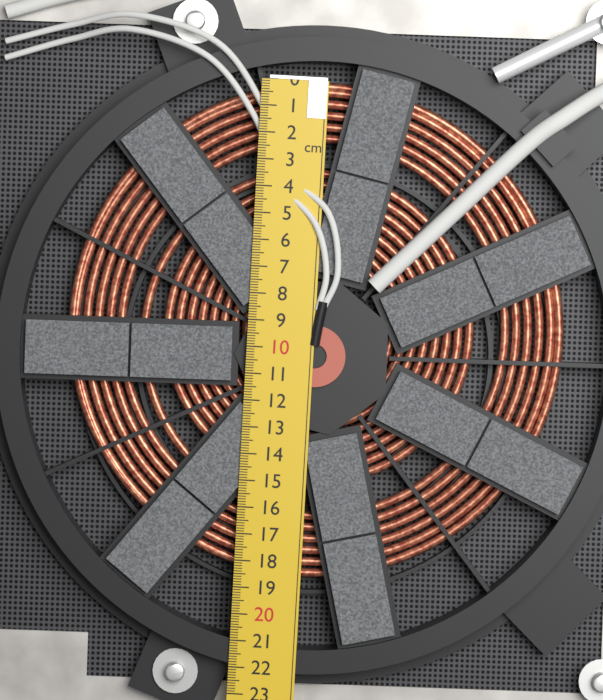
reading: 18.6 cm
